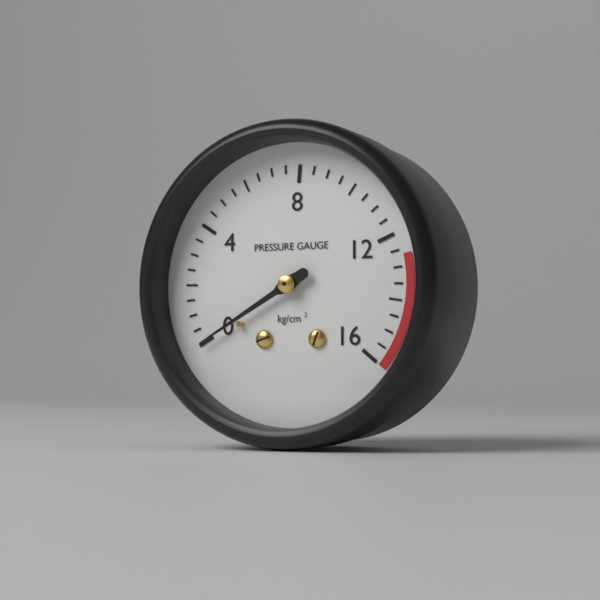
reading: 0.0 kg/cm²
